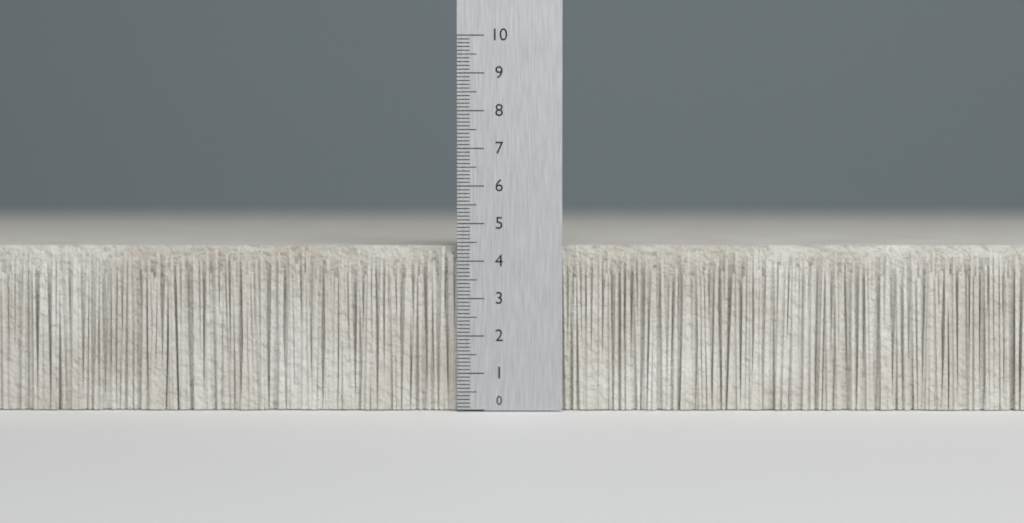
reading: 4.4 (no unit)
